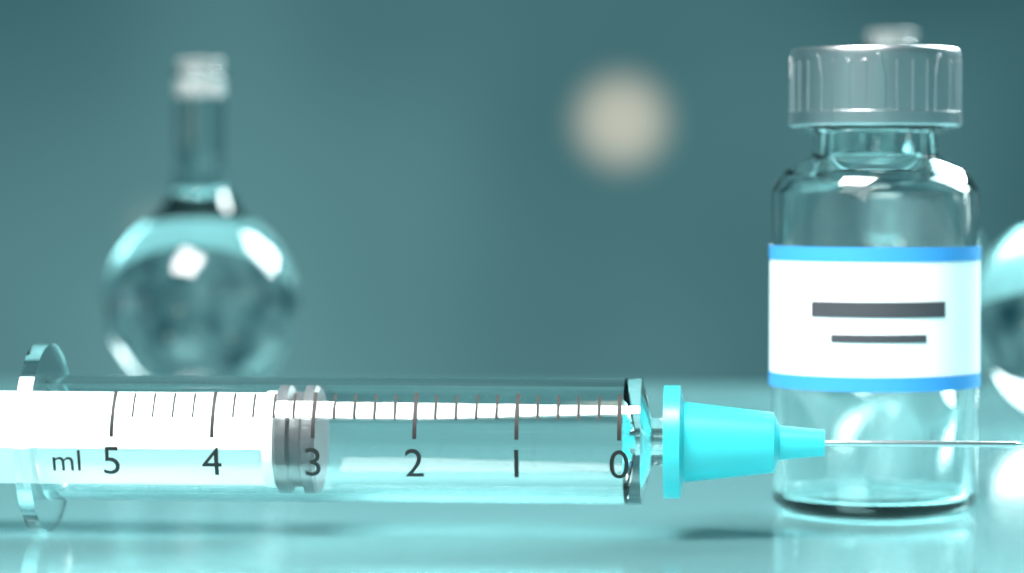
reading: 3.0 ml
